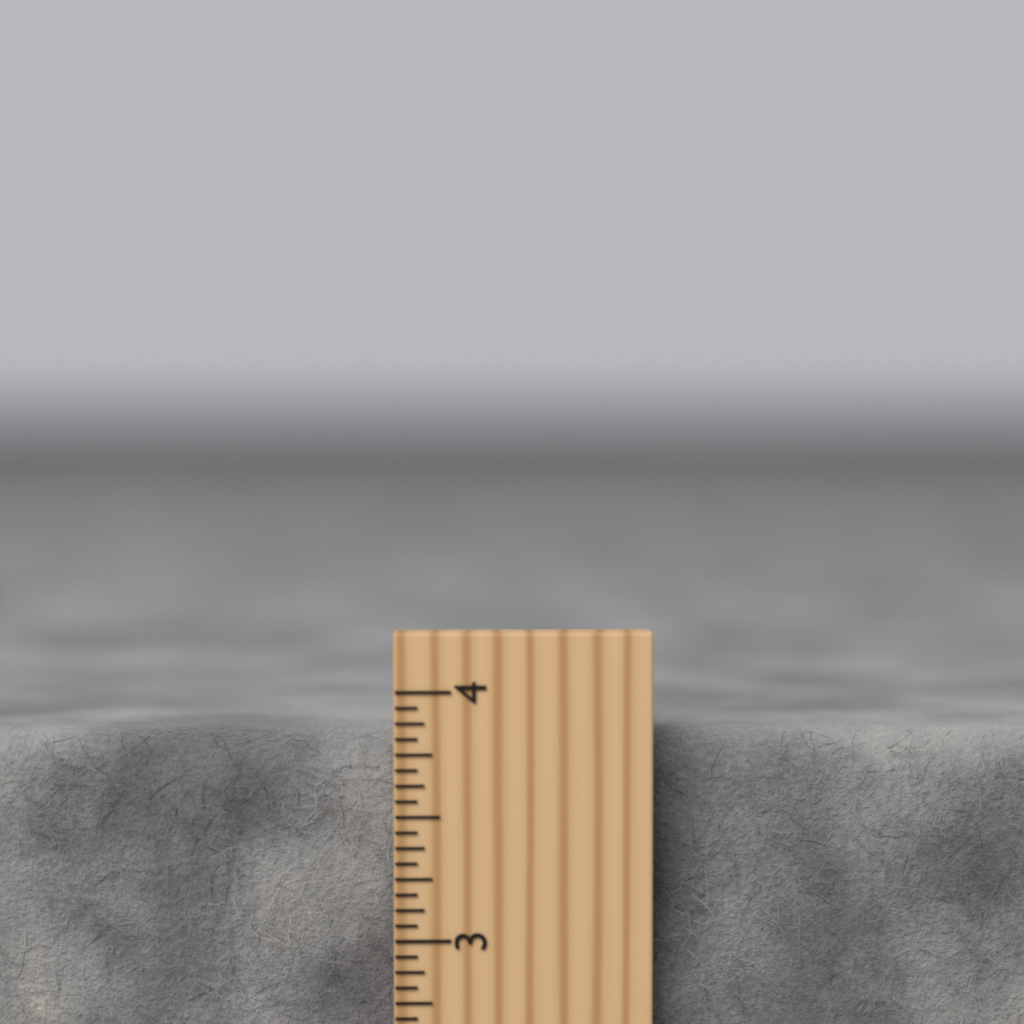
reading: 3.8125 inch
